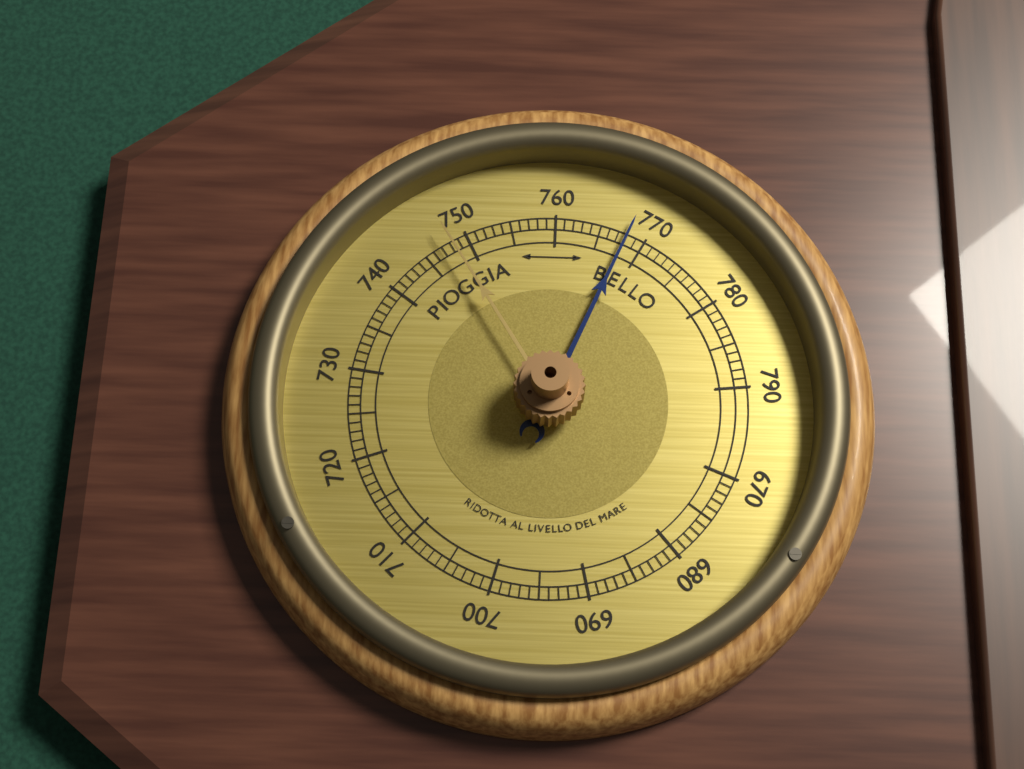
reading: 768 (no unit)
